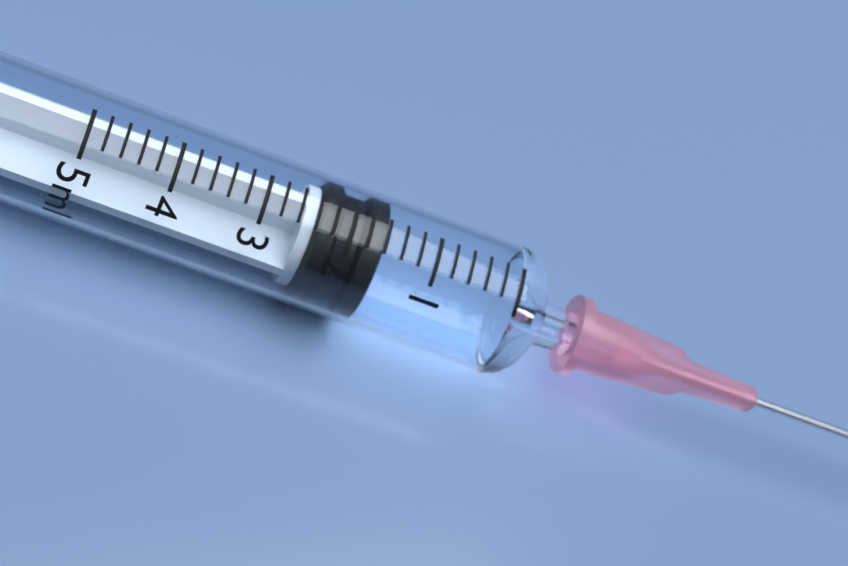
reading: 1.6 ml
